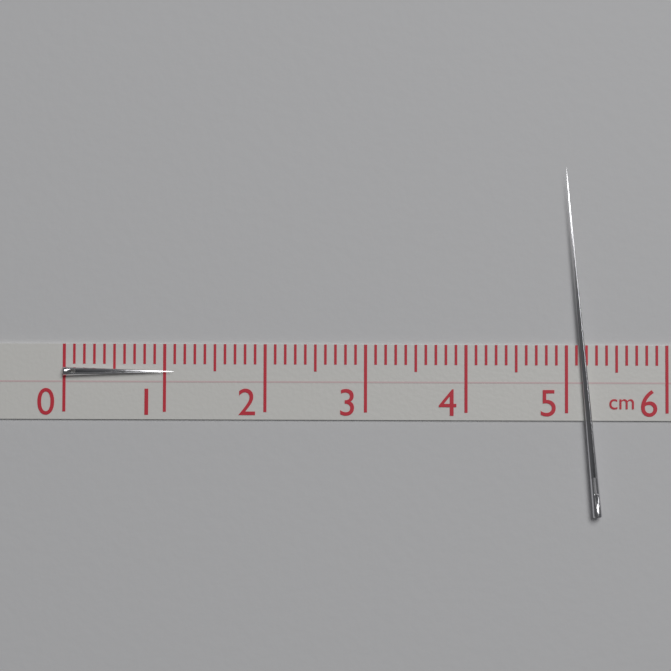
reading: 1.1 cm
